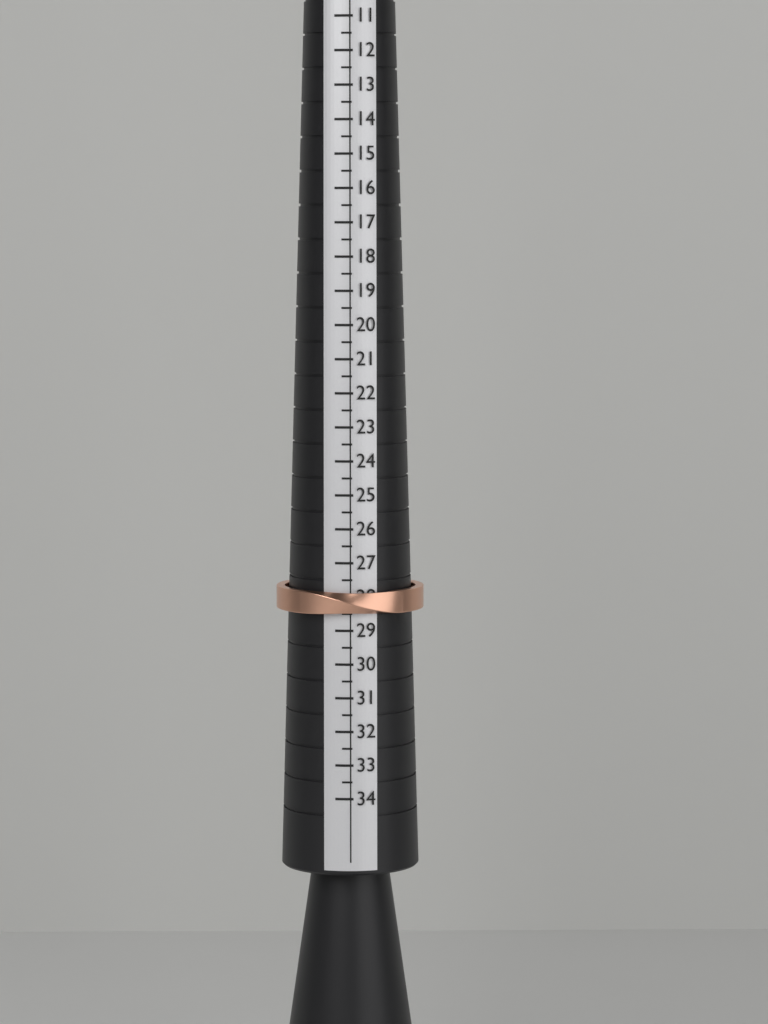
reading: 28.5 (no unit)
